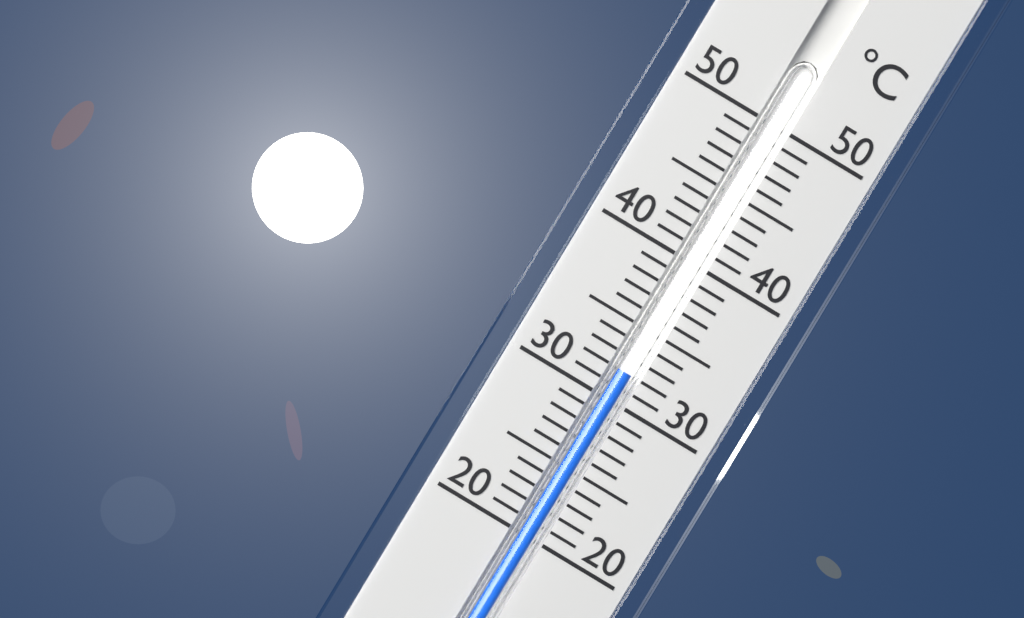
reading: 32 °C
